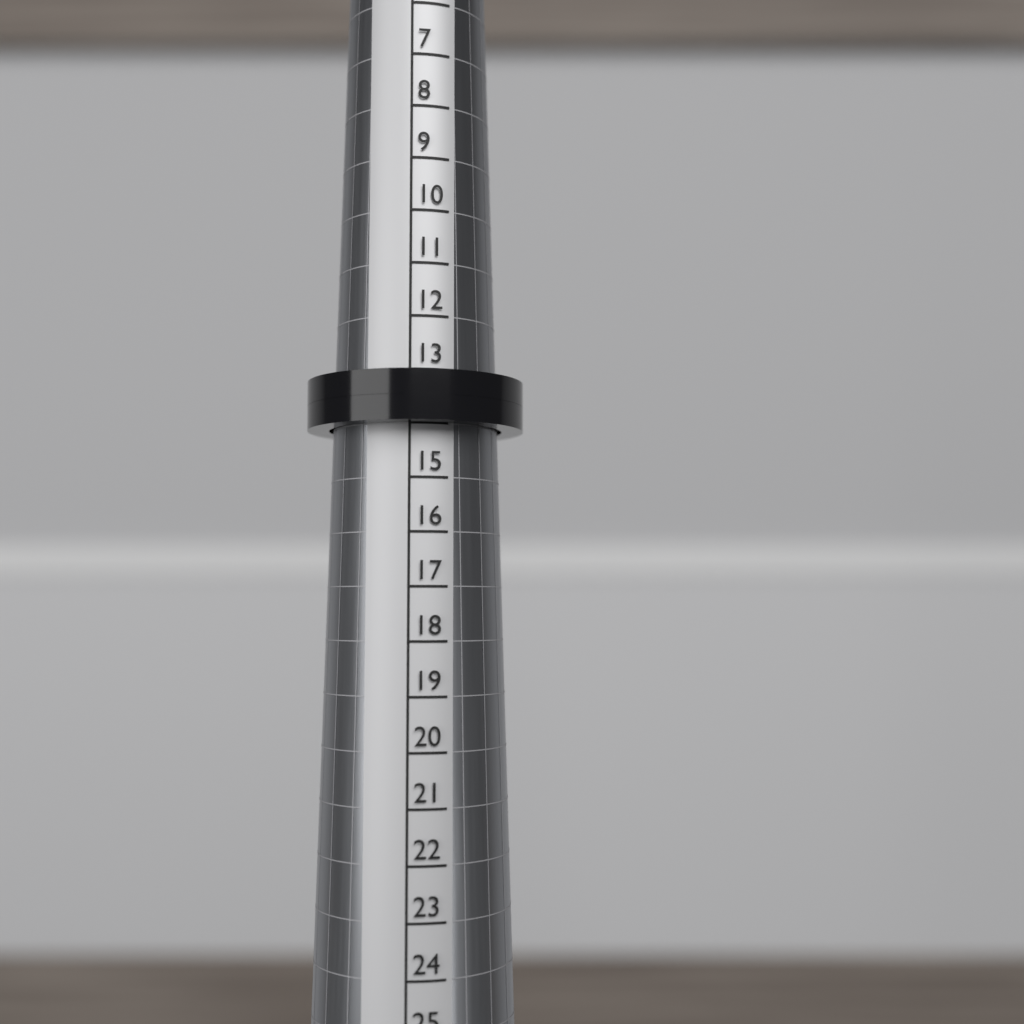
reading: 14 (no unit)
